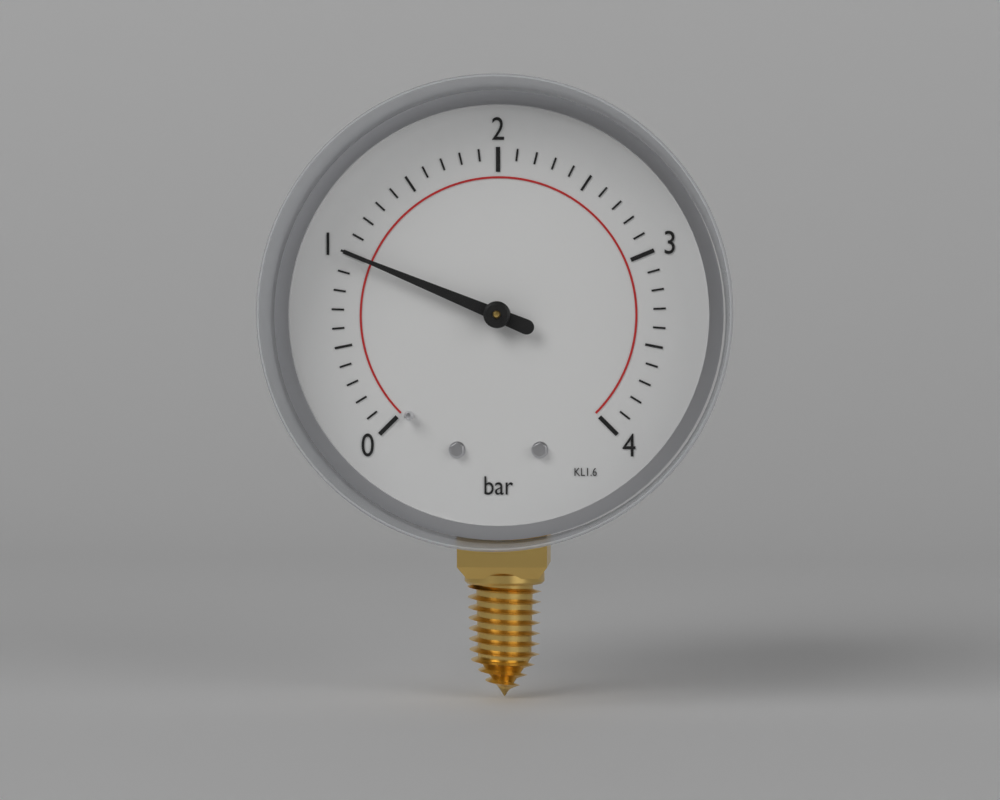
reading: 1.0 bar
